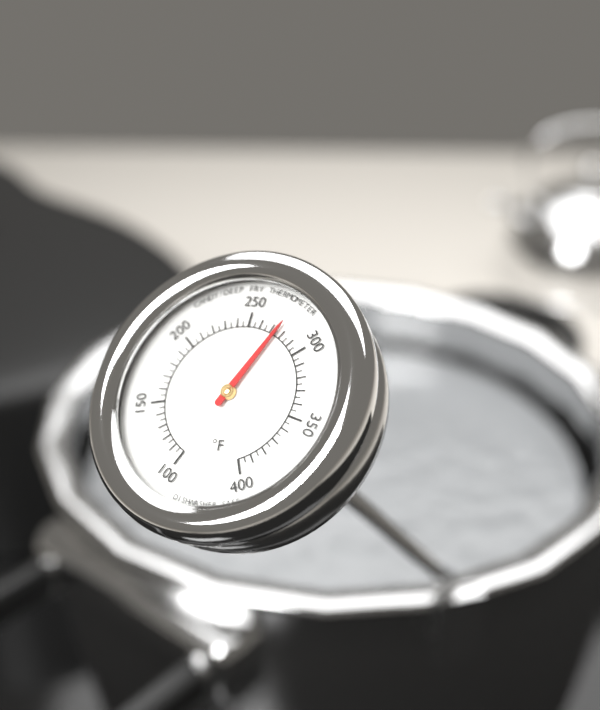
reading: 275 °F
